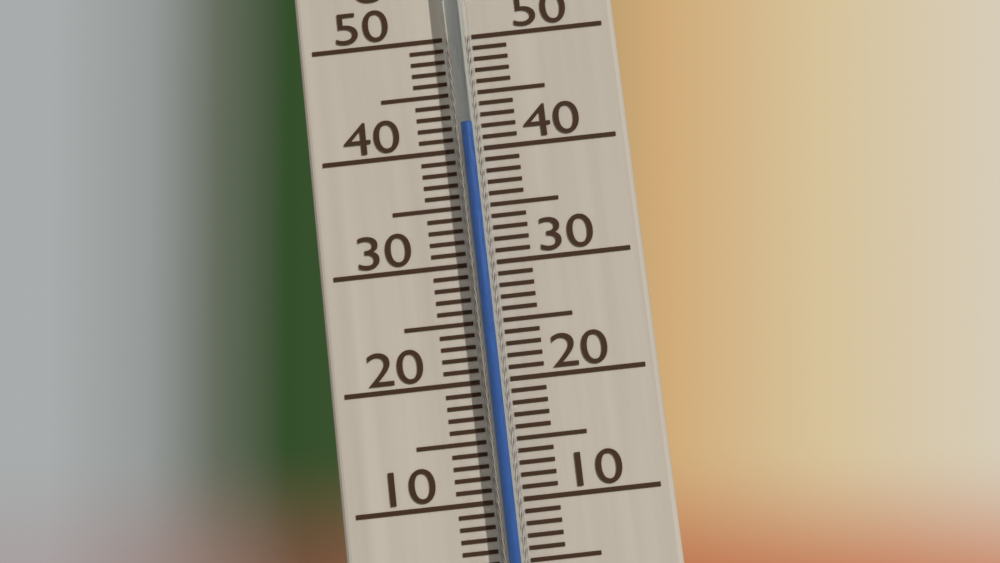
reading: 42 °C
